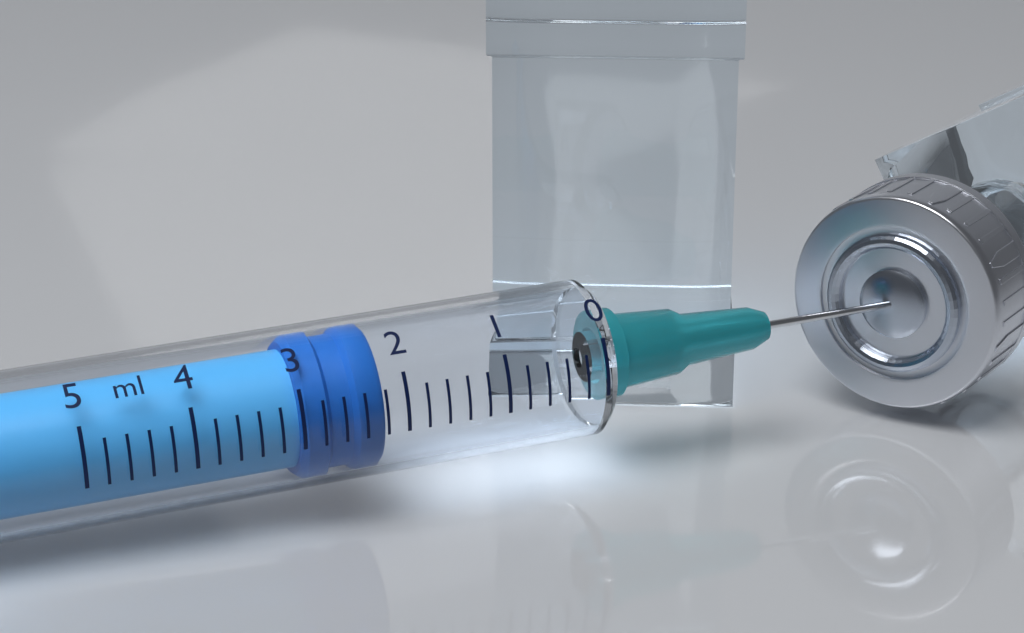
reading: 2.2 ml
